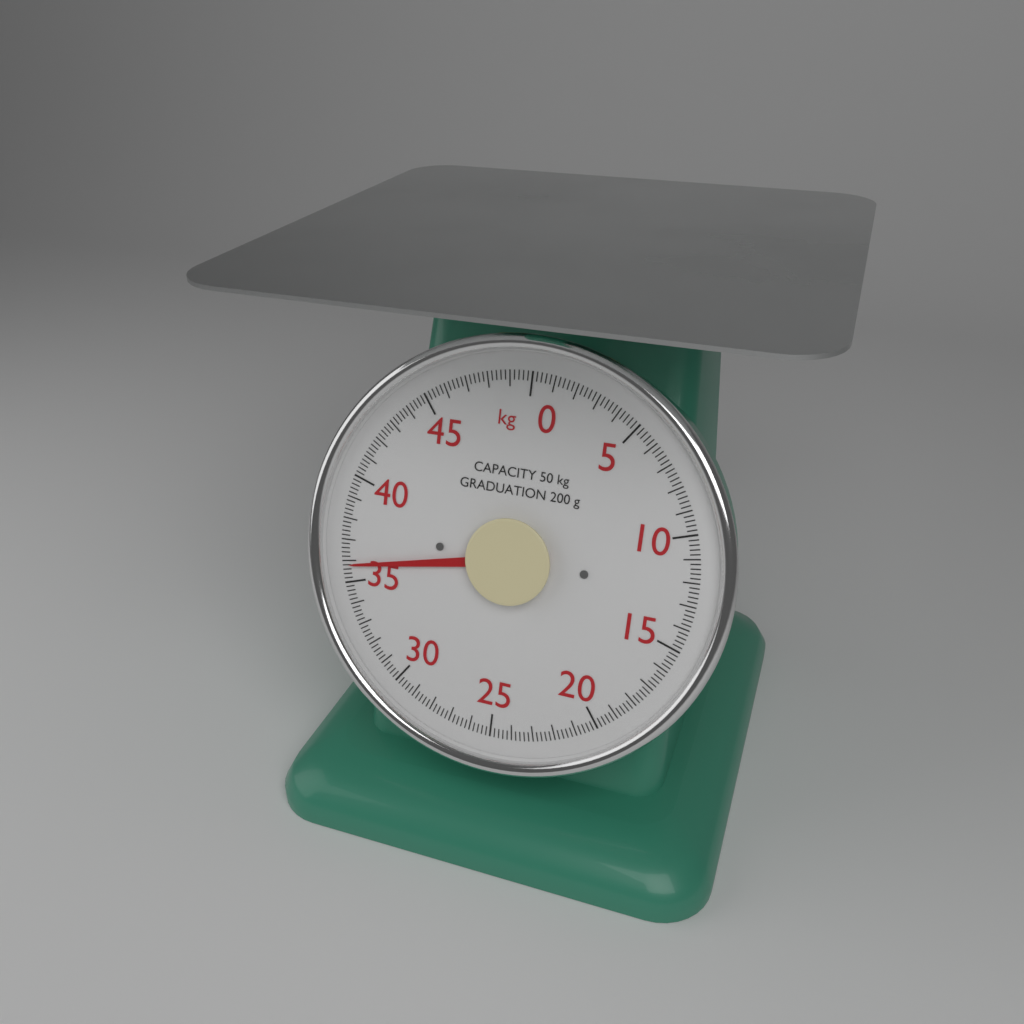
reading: 35.8 kg
